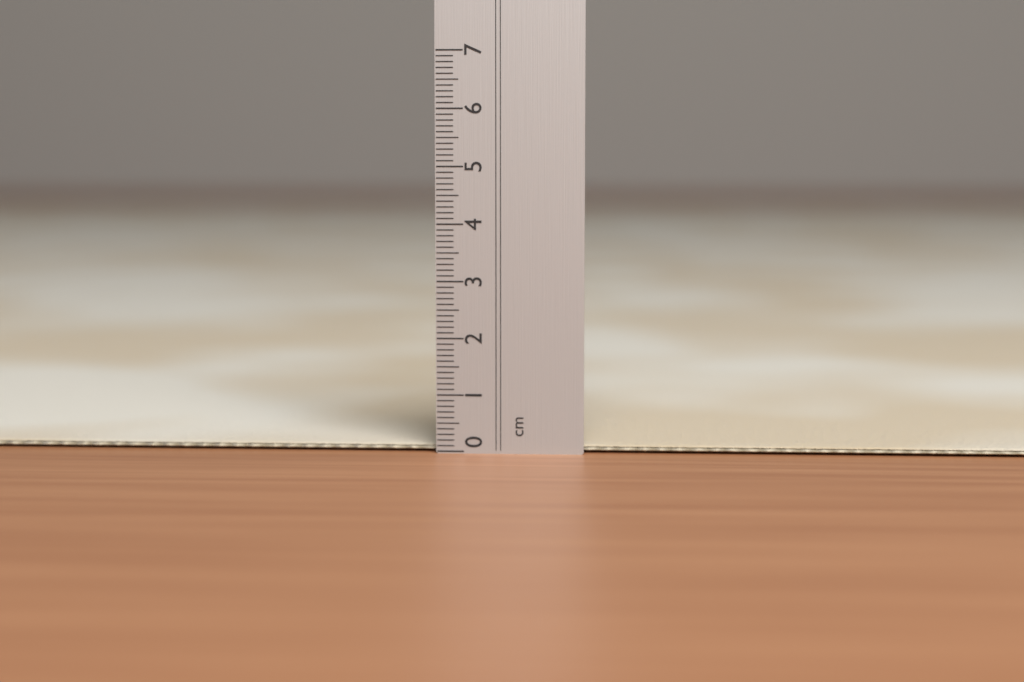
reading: 0.1 cm
